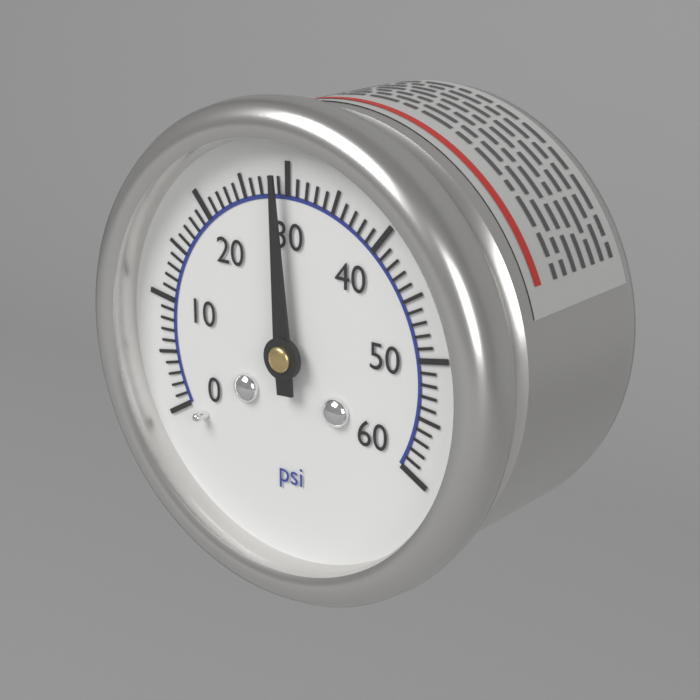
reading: 29 psi
